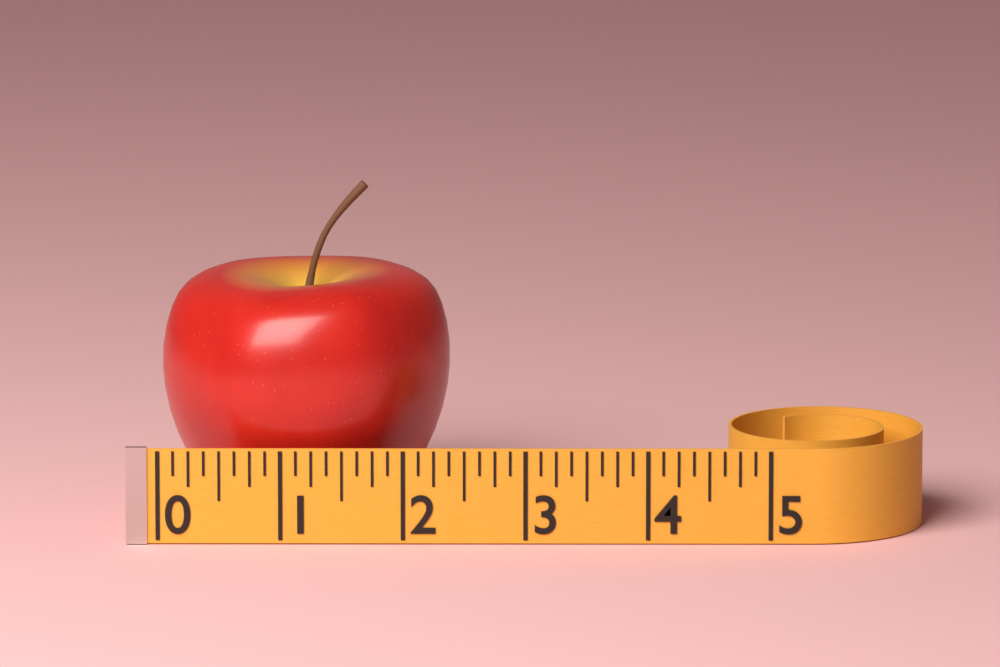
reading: 2.375 (no unit)
